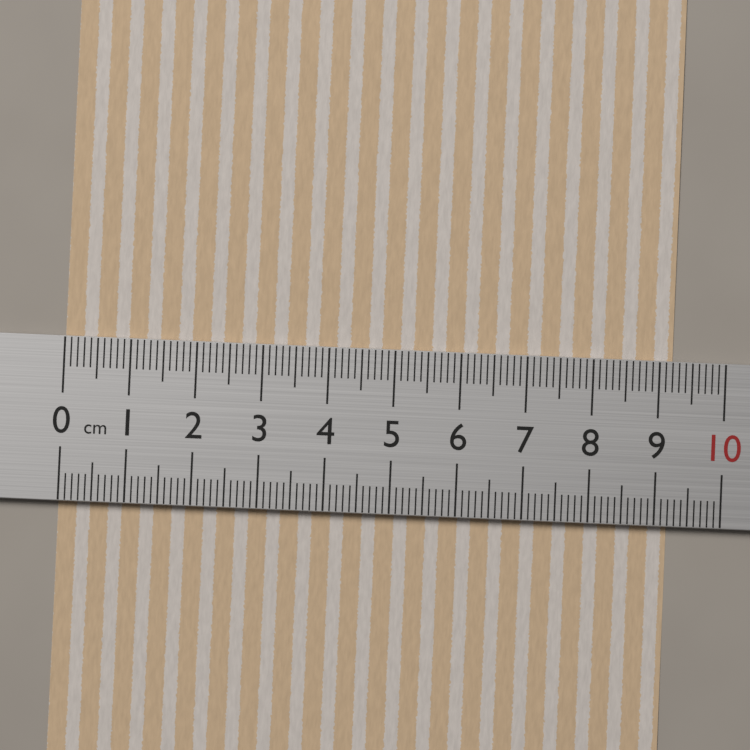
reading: 9.2 cm
